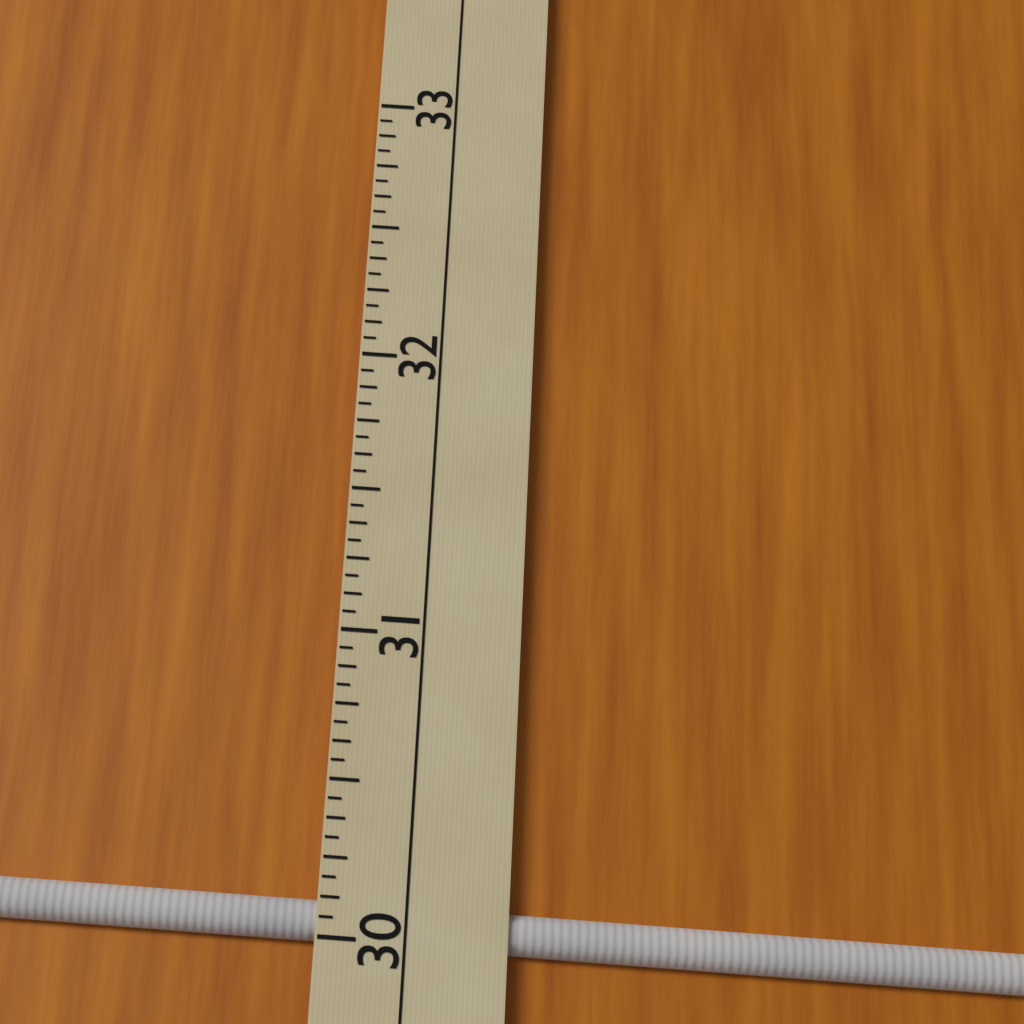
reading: 30.1250 (no unit)
